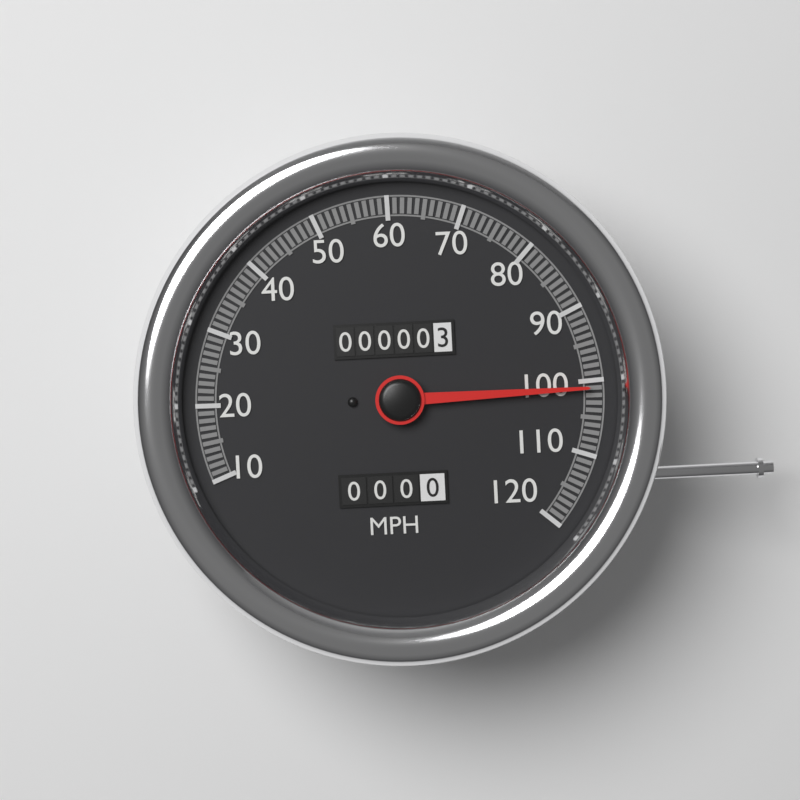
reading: 101 MPH
